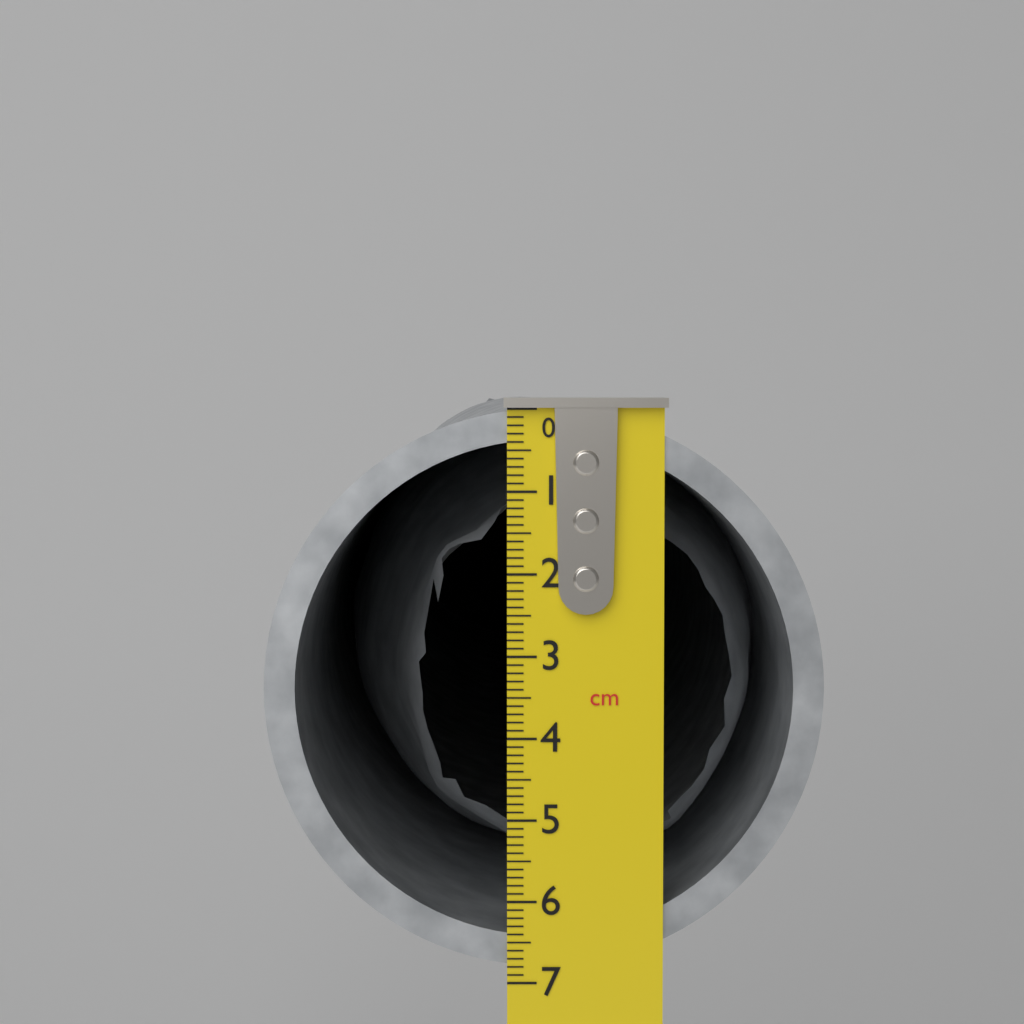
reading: 6.8 cm
